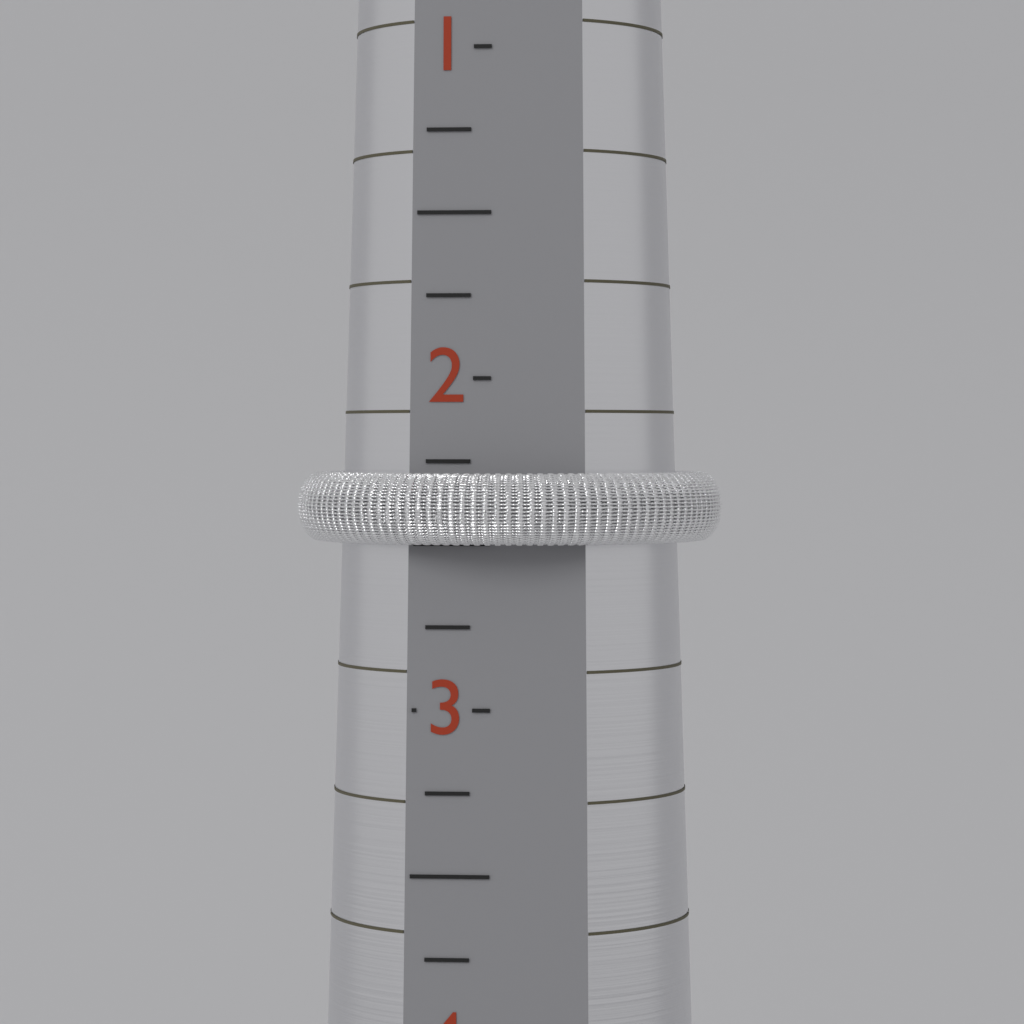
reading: 2.50 (no unit)
